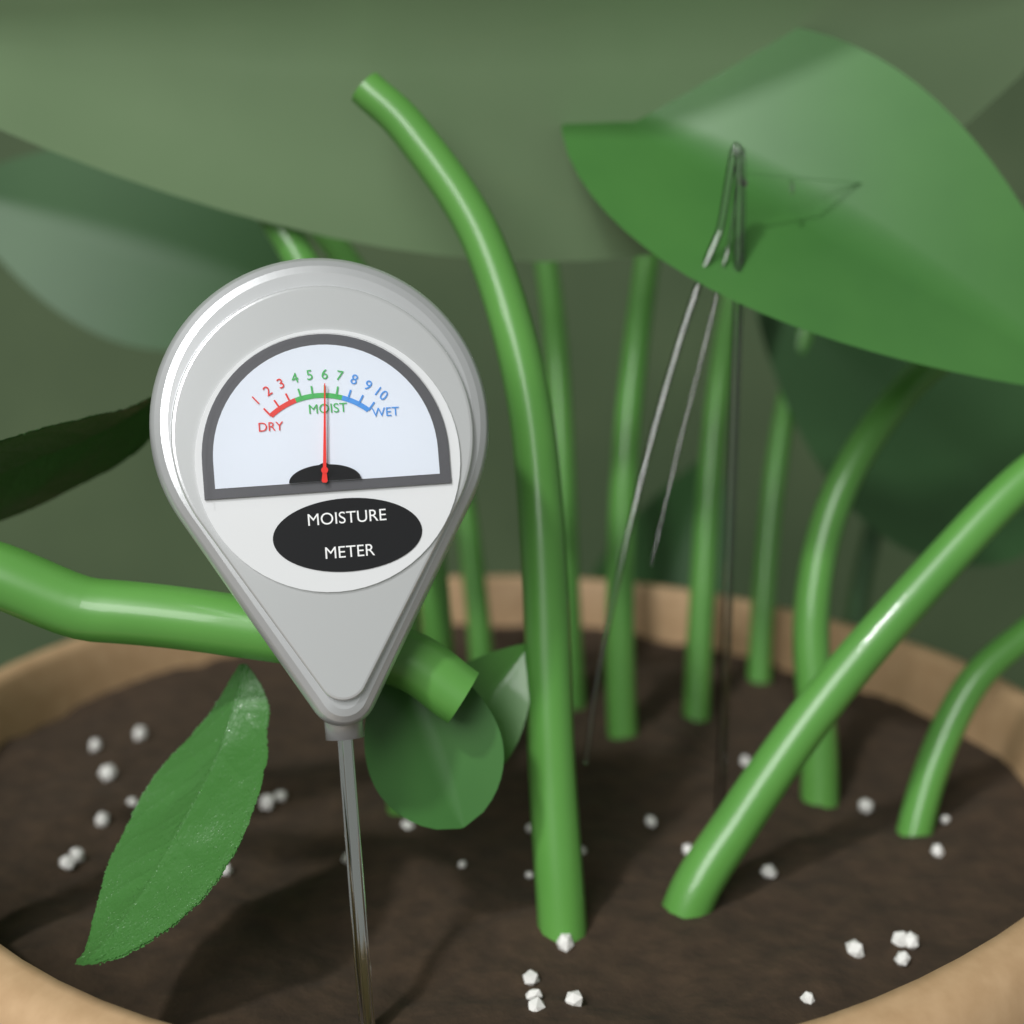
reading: 6 (no unit)
